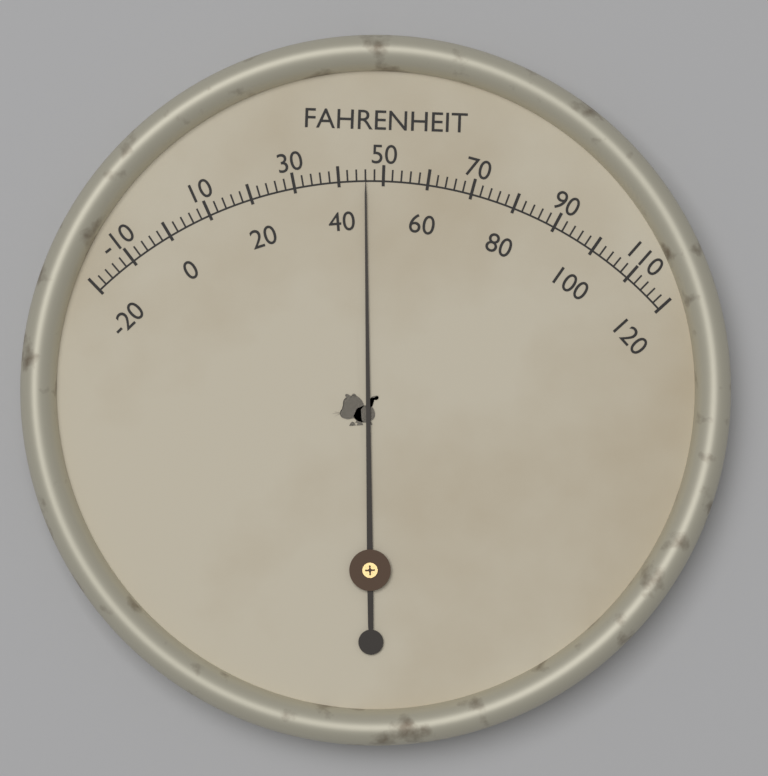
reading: 46 °F
